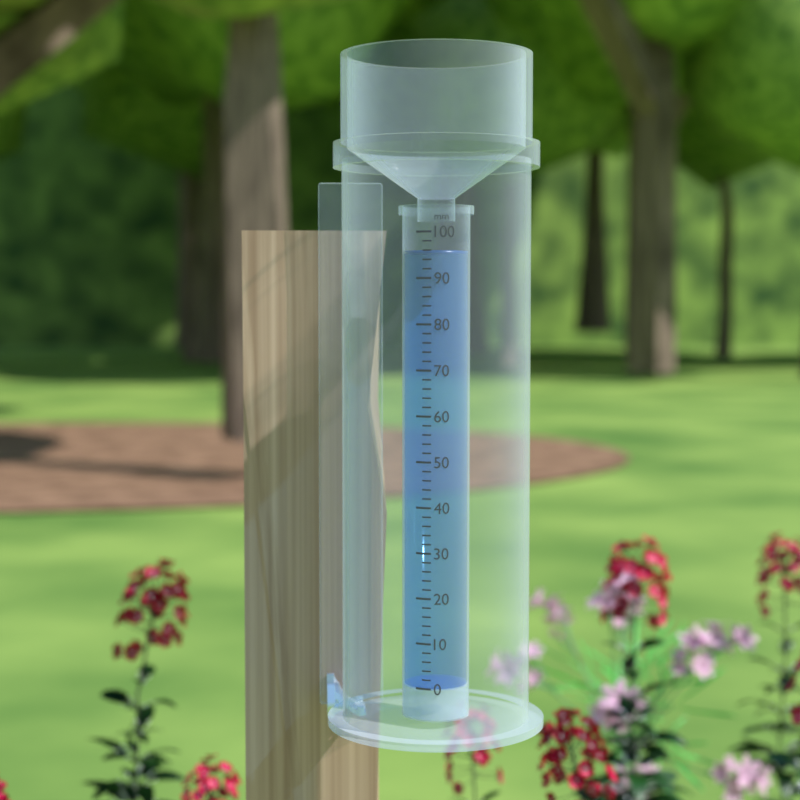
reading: 96 mm
